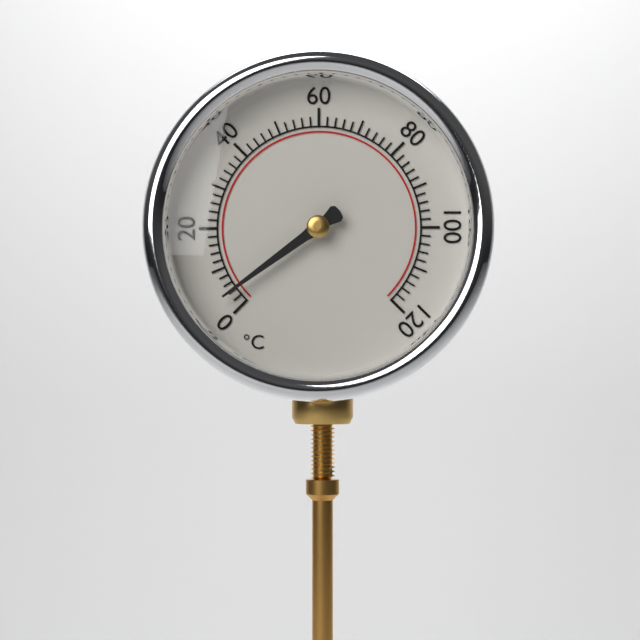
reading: 4 °C
